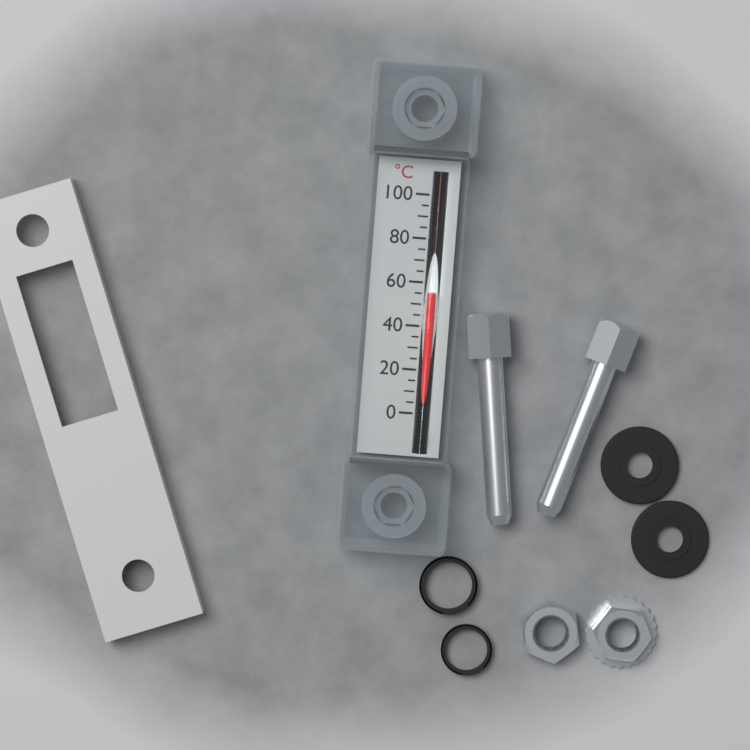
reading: 55 °C
